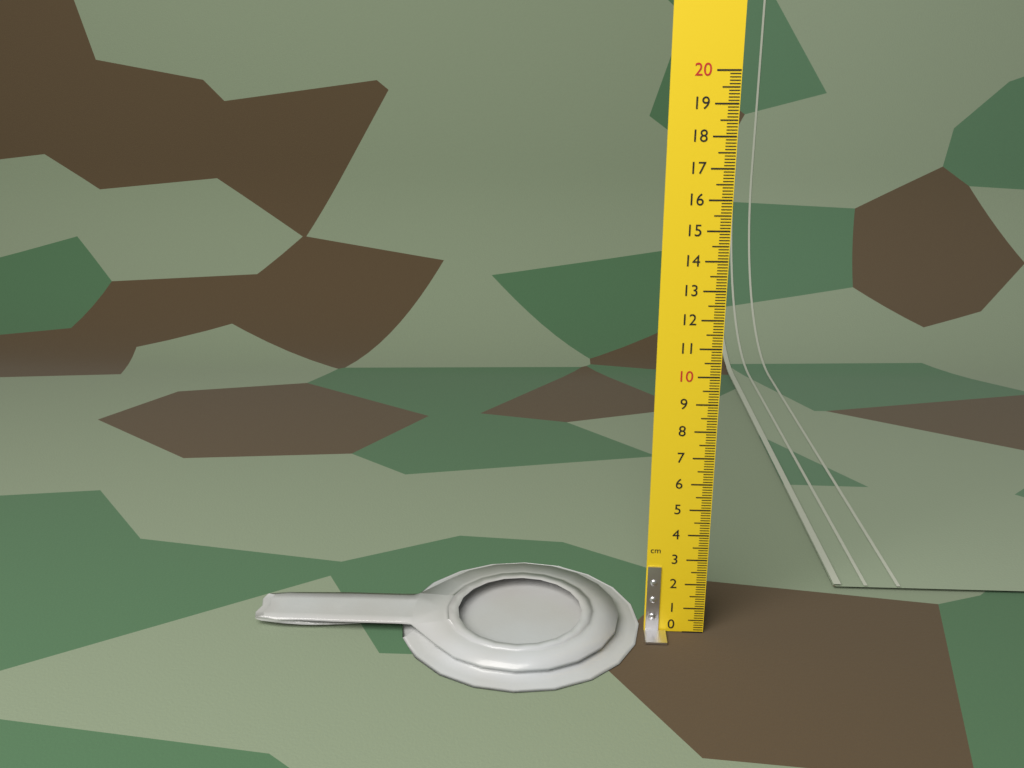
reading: 0.5 cm
